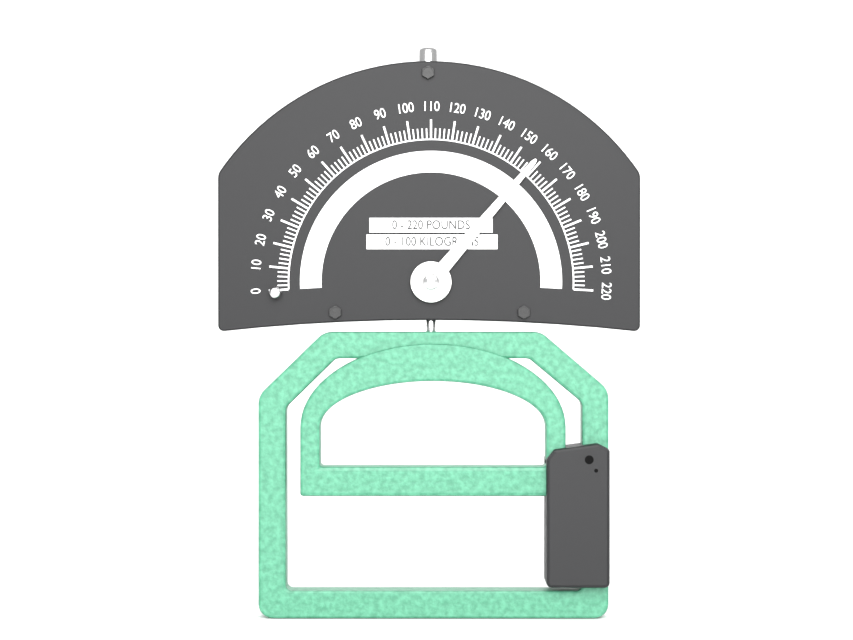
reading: 158 lb
